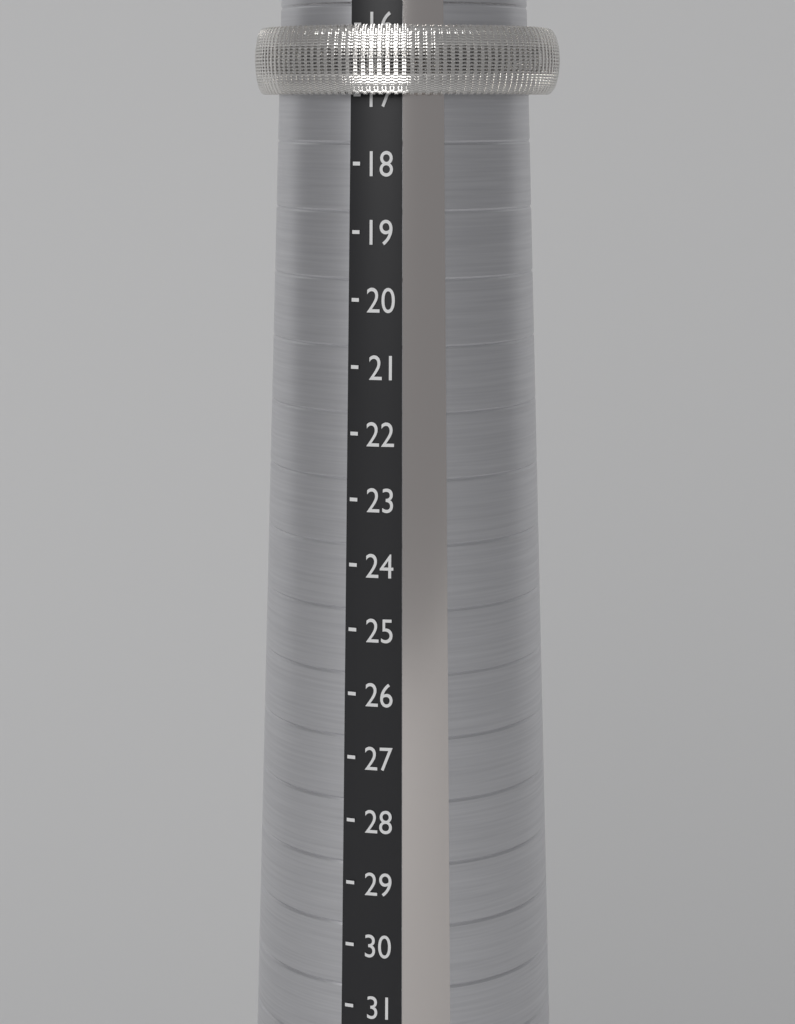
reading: 17 (no unit)
